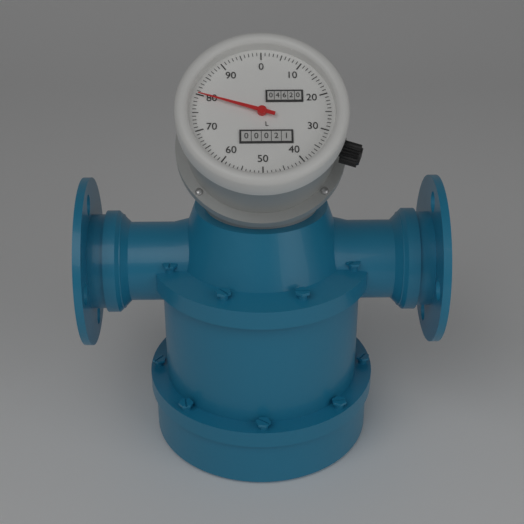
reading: 80 L
